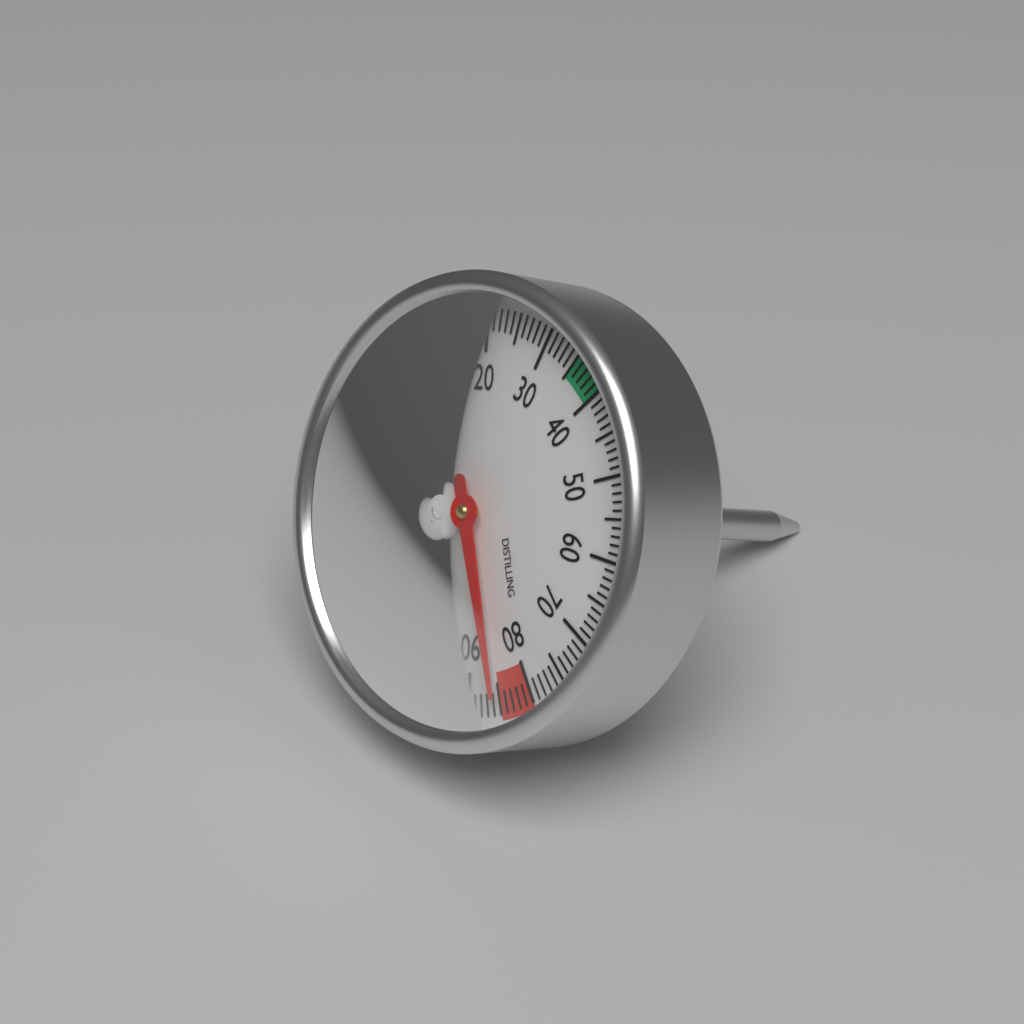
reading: 85 °C
